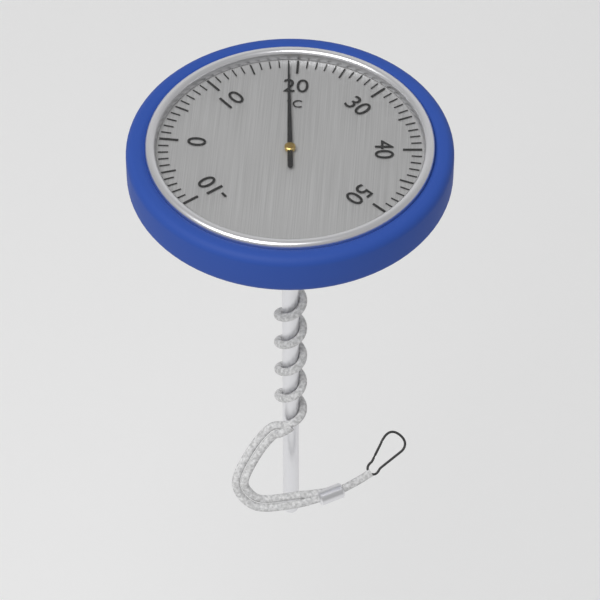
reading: 19 °C
